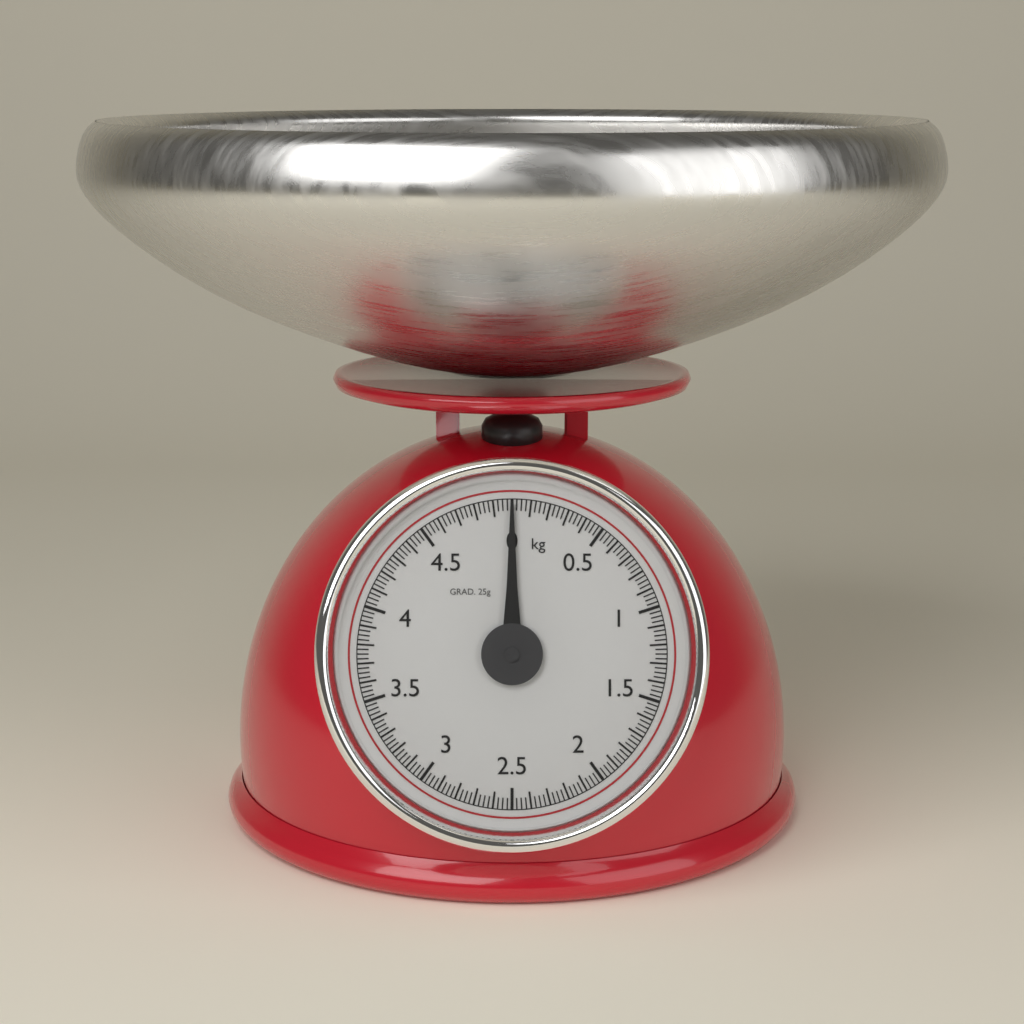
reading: 0.000 kg
